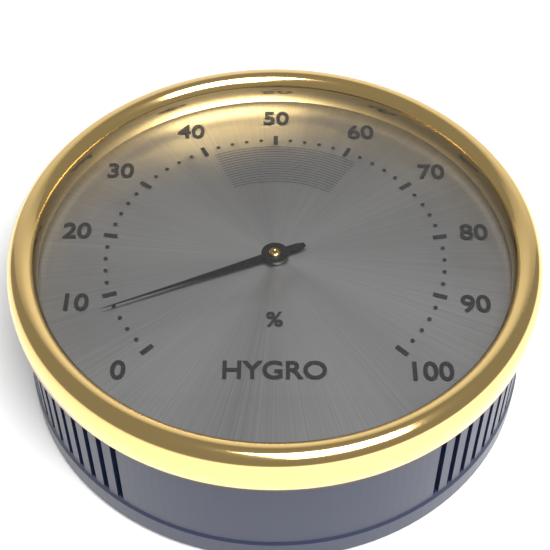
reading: 8 %
